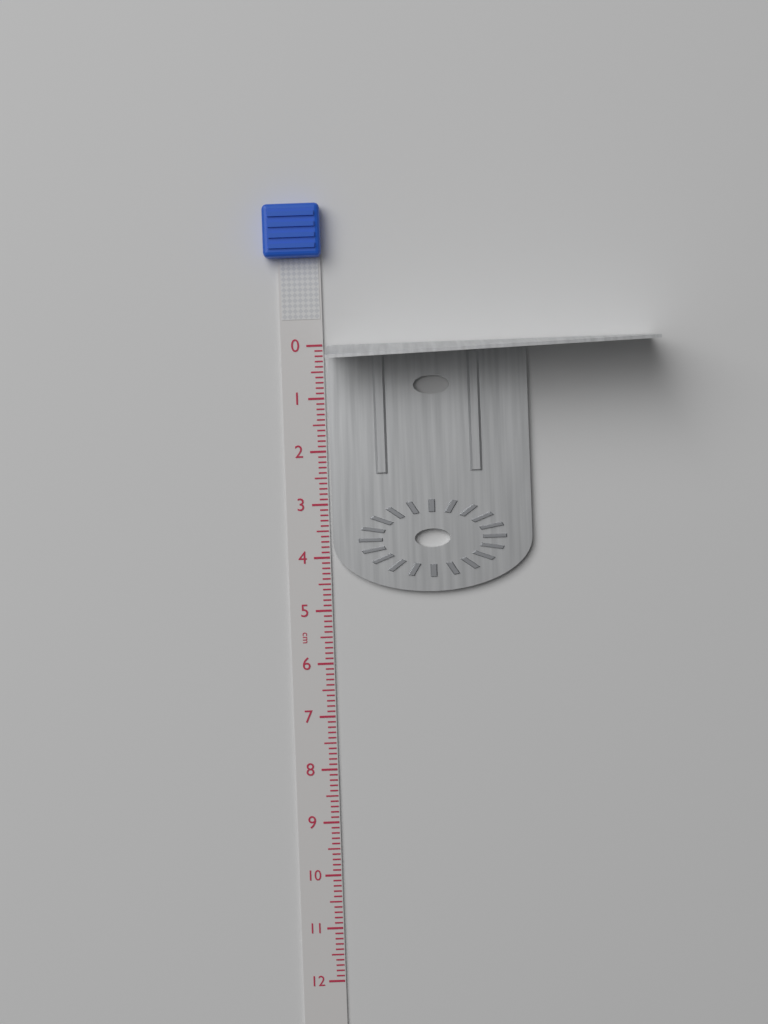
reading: 4.7 cm
